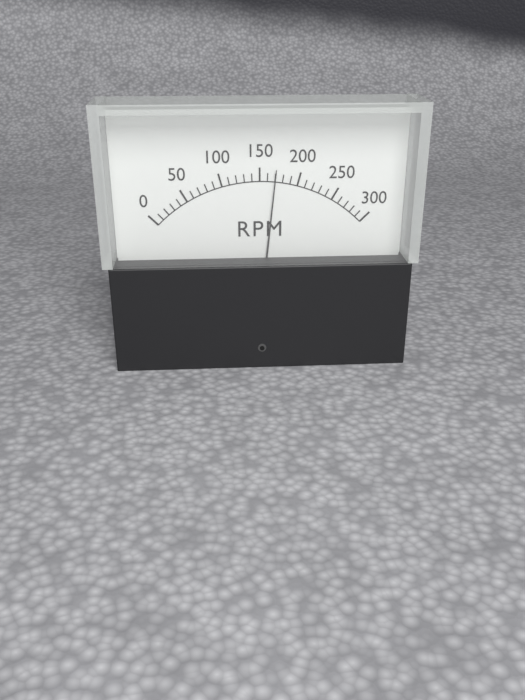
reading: 170 RPM
